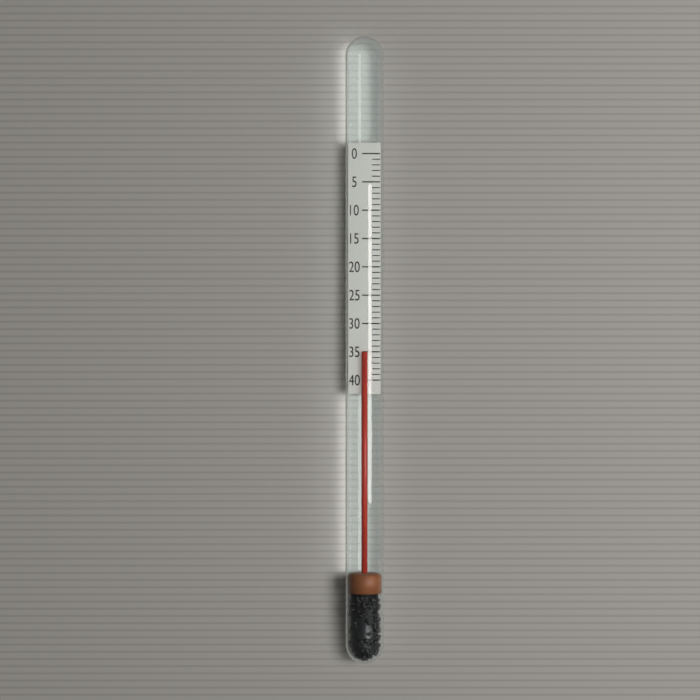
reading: 35 (no unit)
